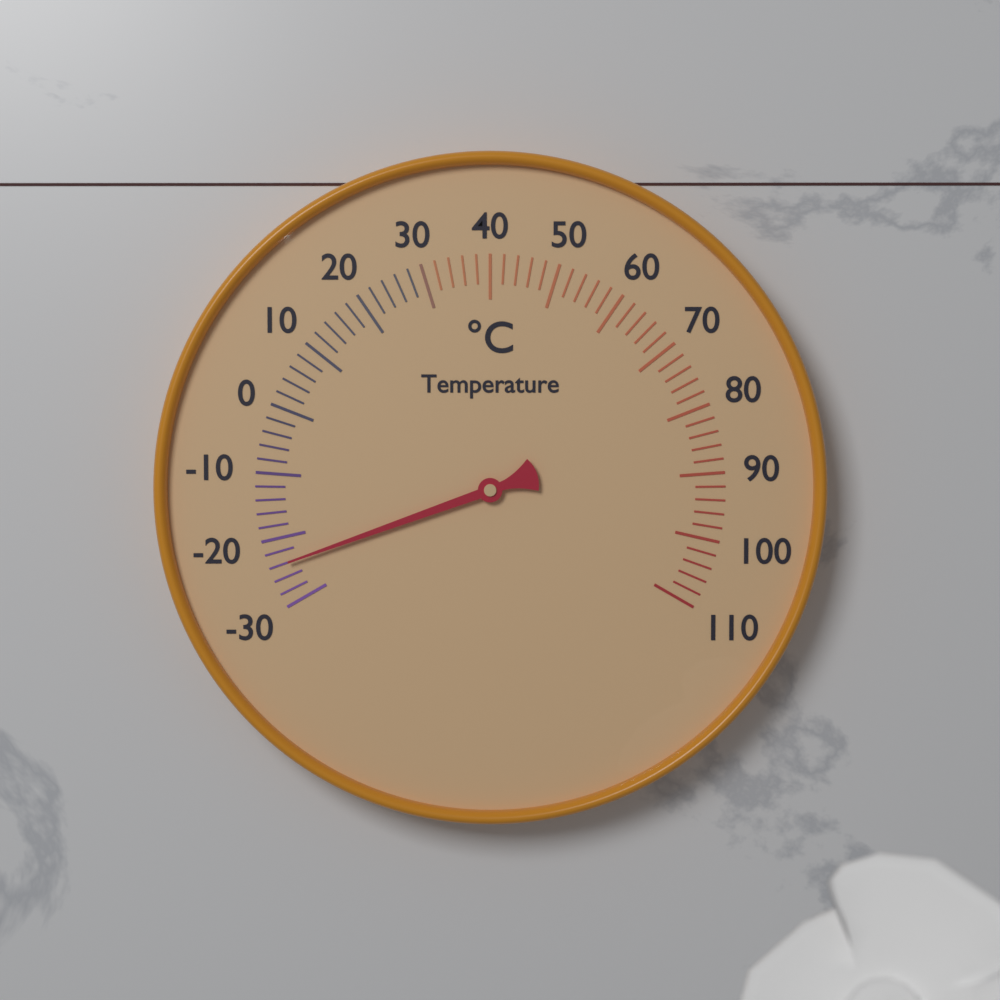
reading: -24 °C
